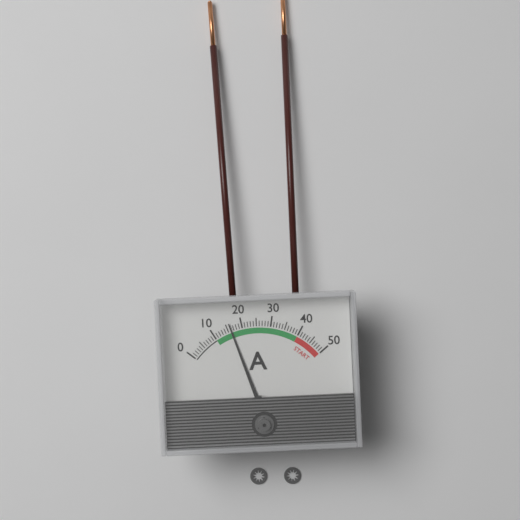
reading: 16 A
